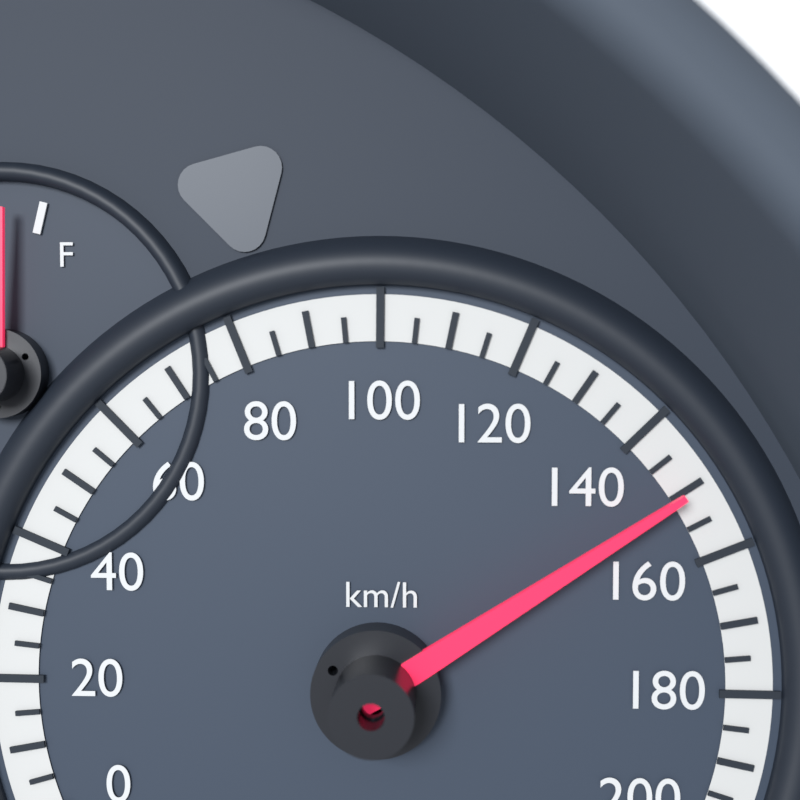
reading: 150 km/h
